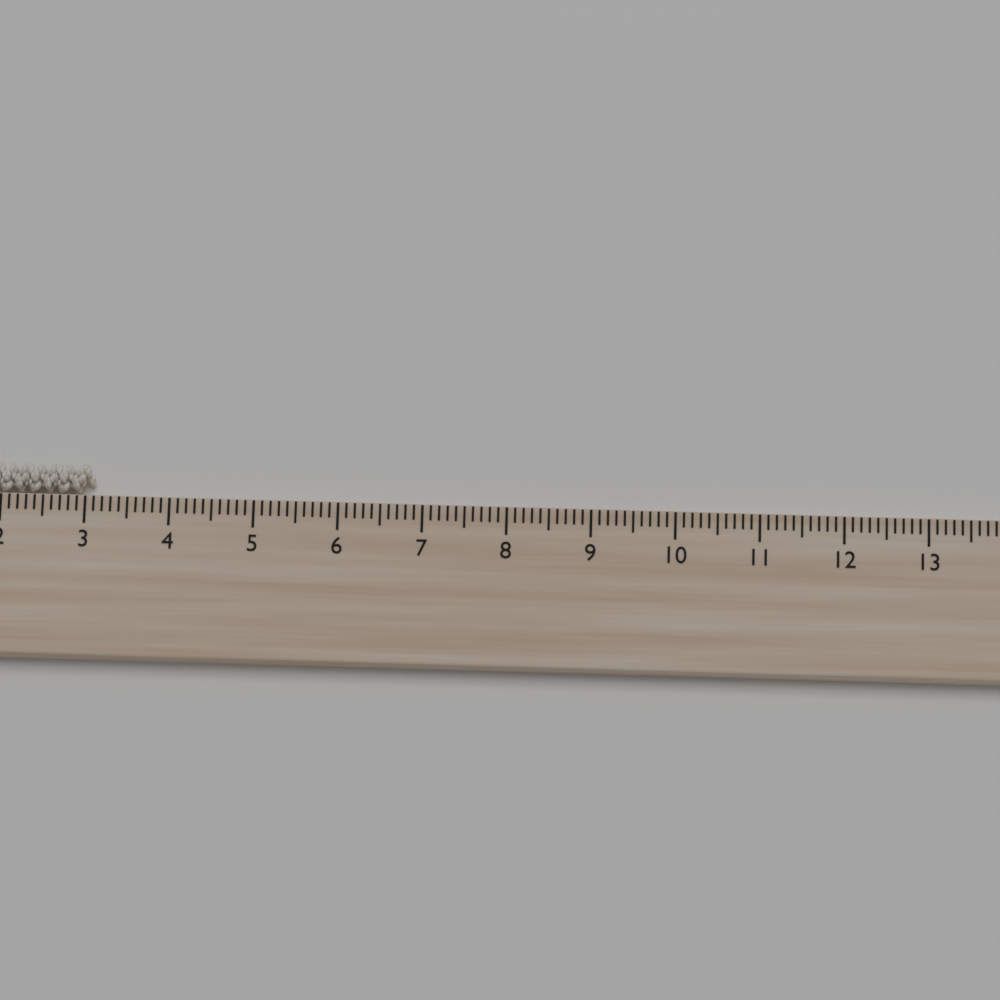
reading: 3.1 cm
